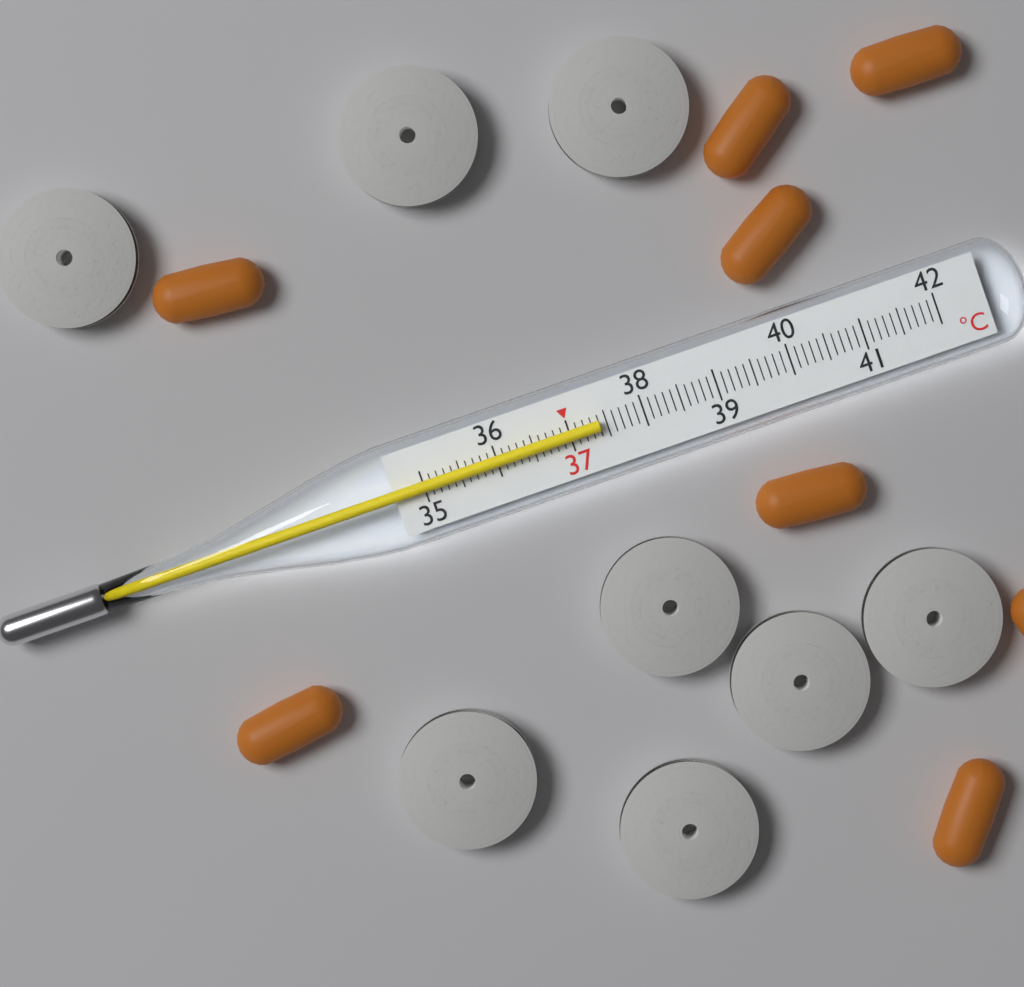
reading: 37.4 °C
